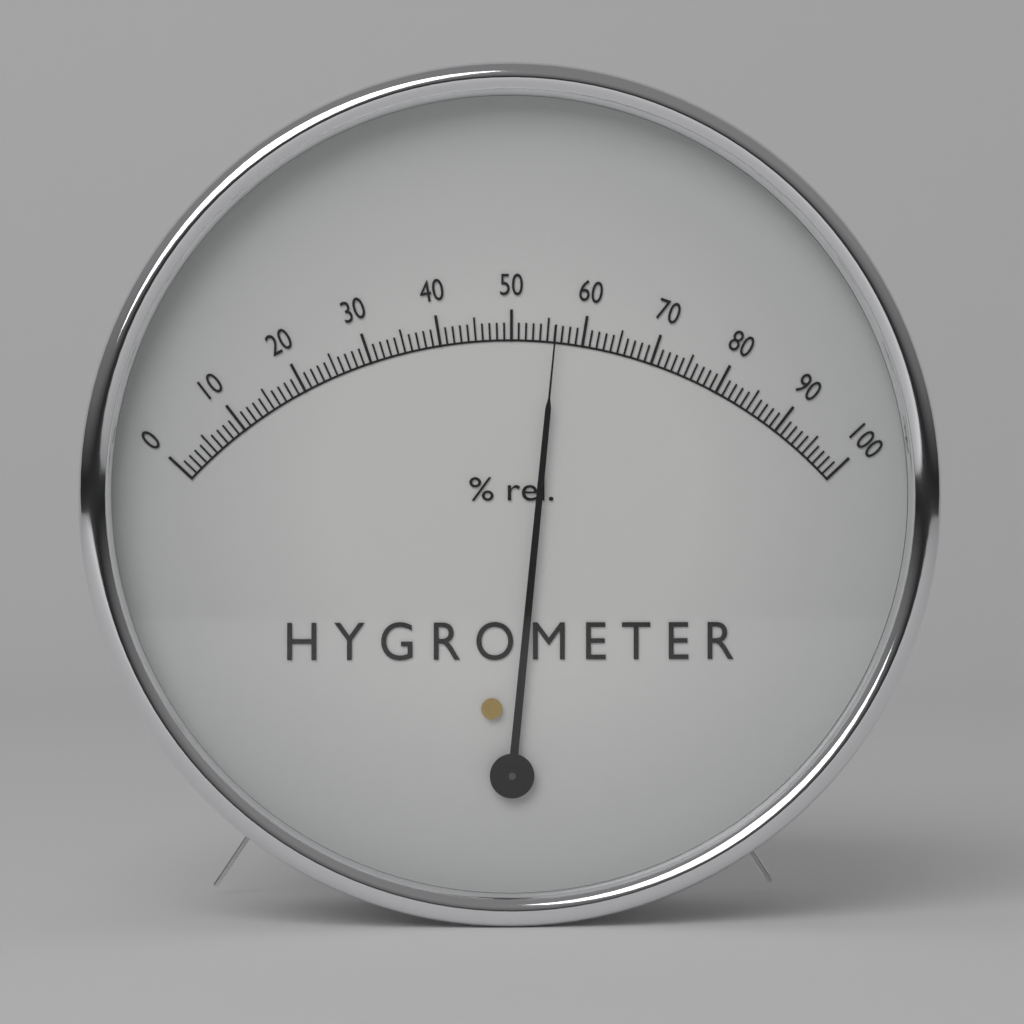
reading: 56 %
